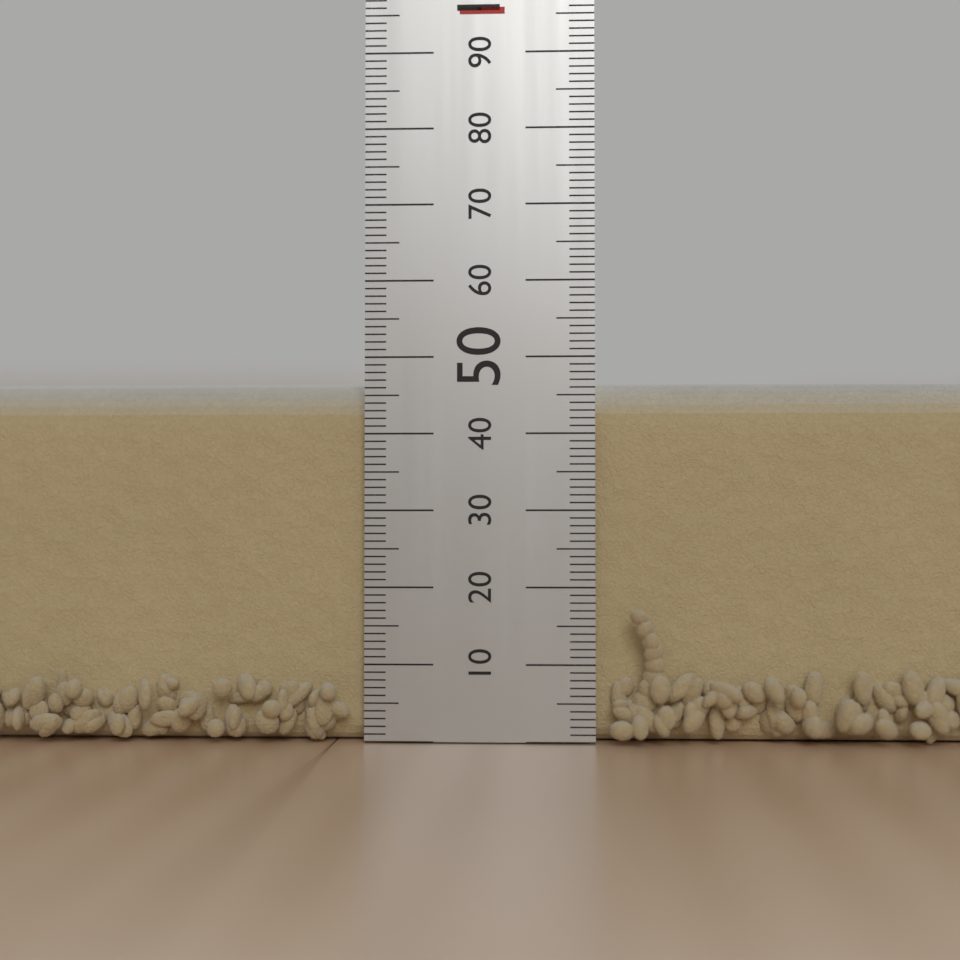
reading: 47 mm
